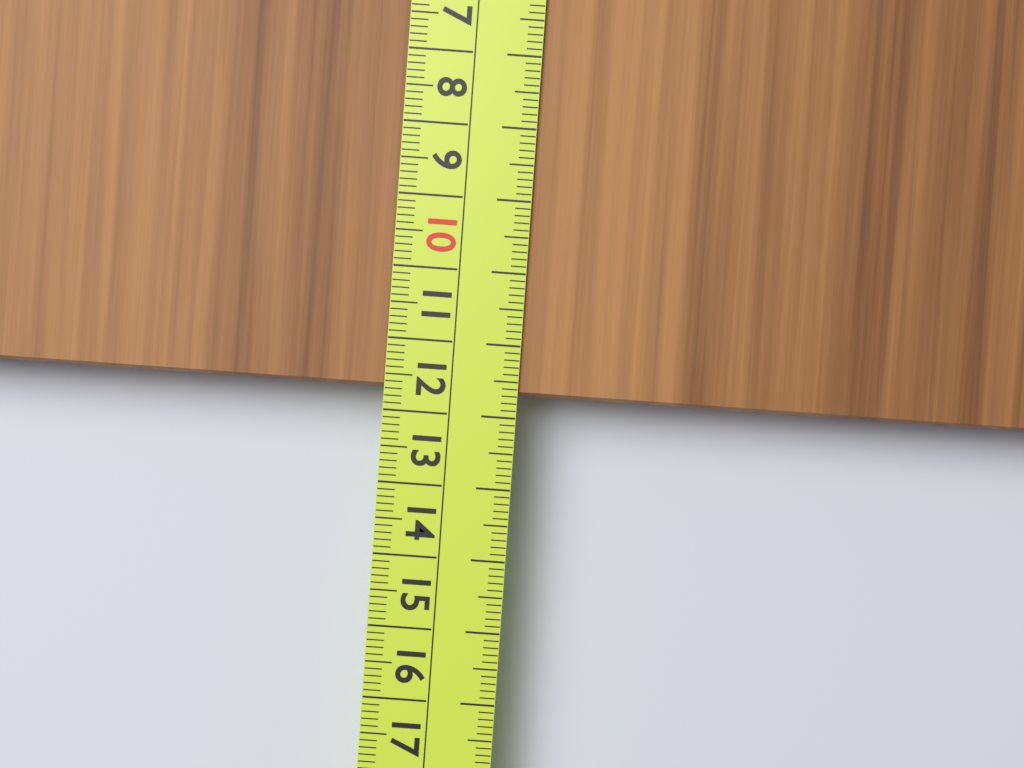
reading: 11.7 cm
